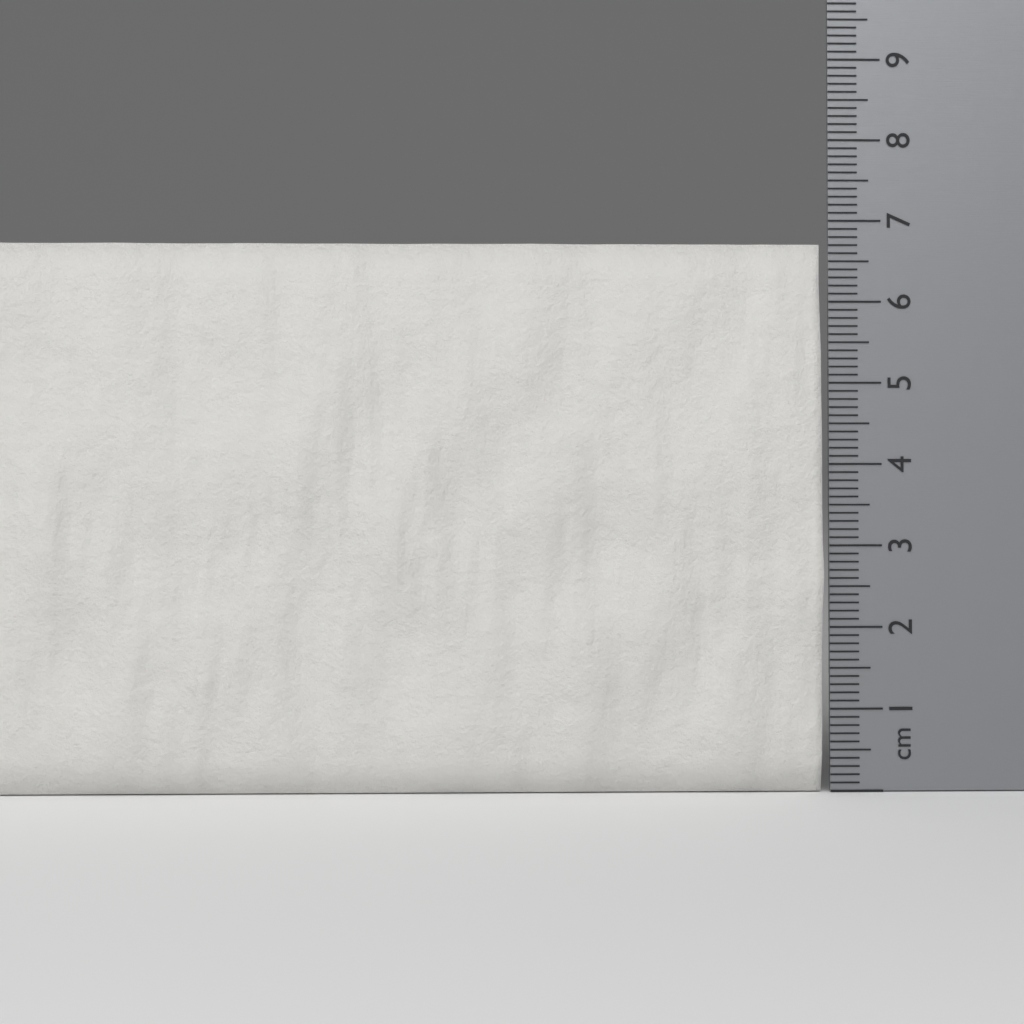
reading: 6.7 cm
